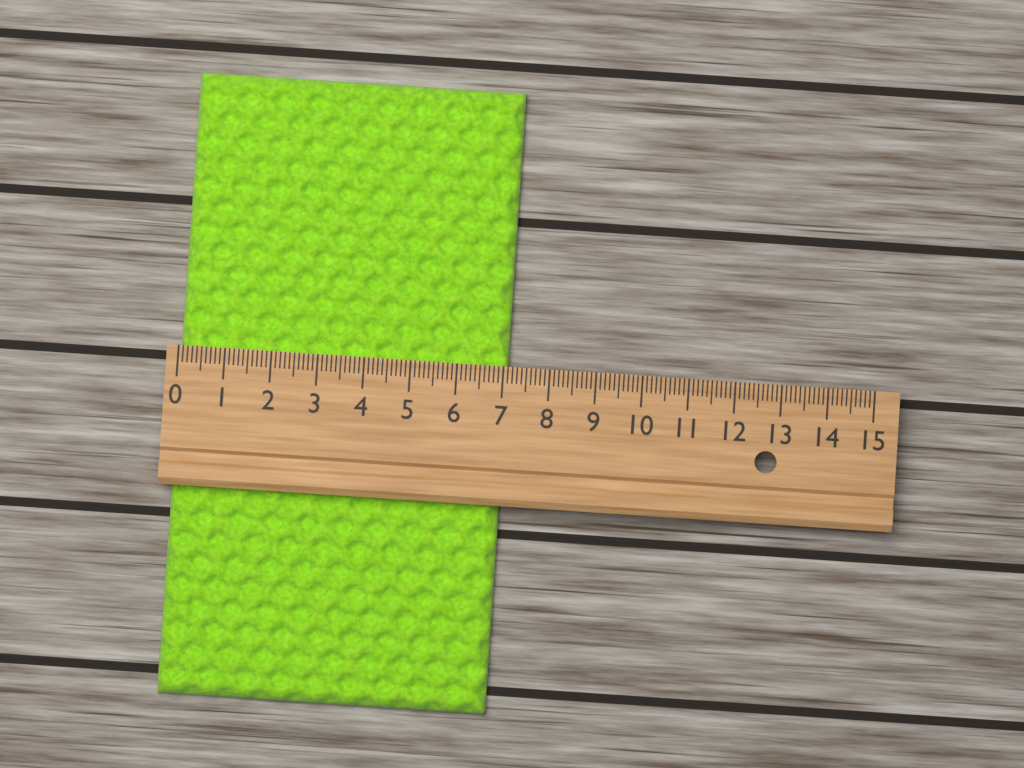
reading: 7.1 (no unit)
